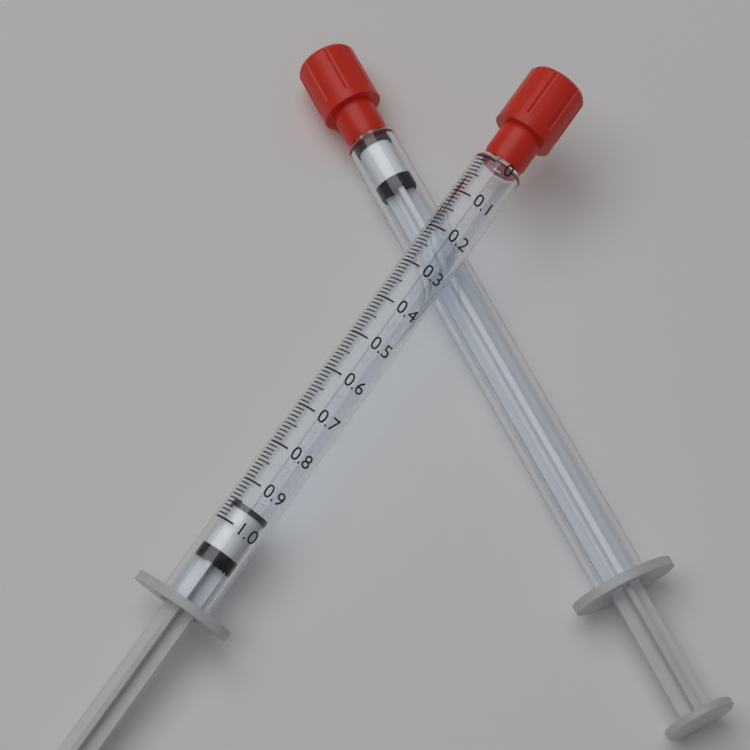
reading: 0.95 ml
